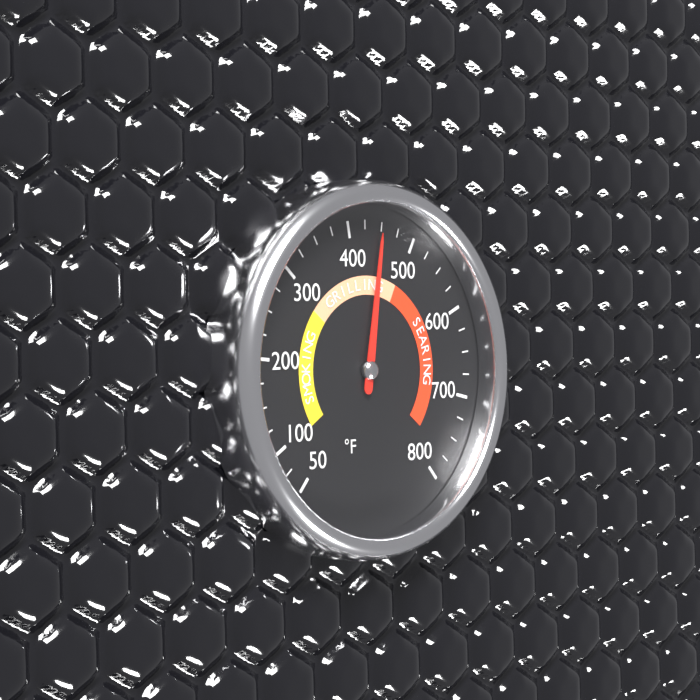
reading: 450 °F
